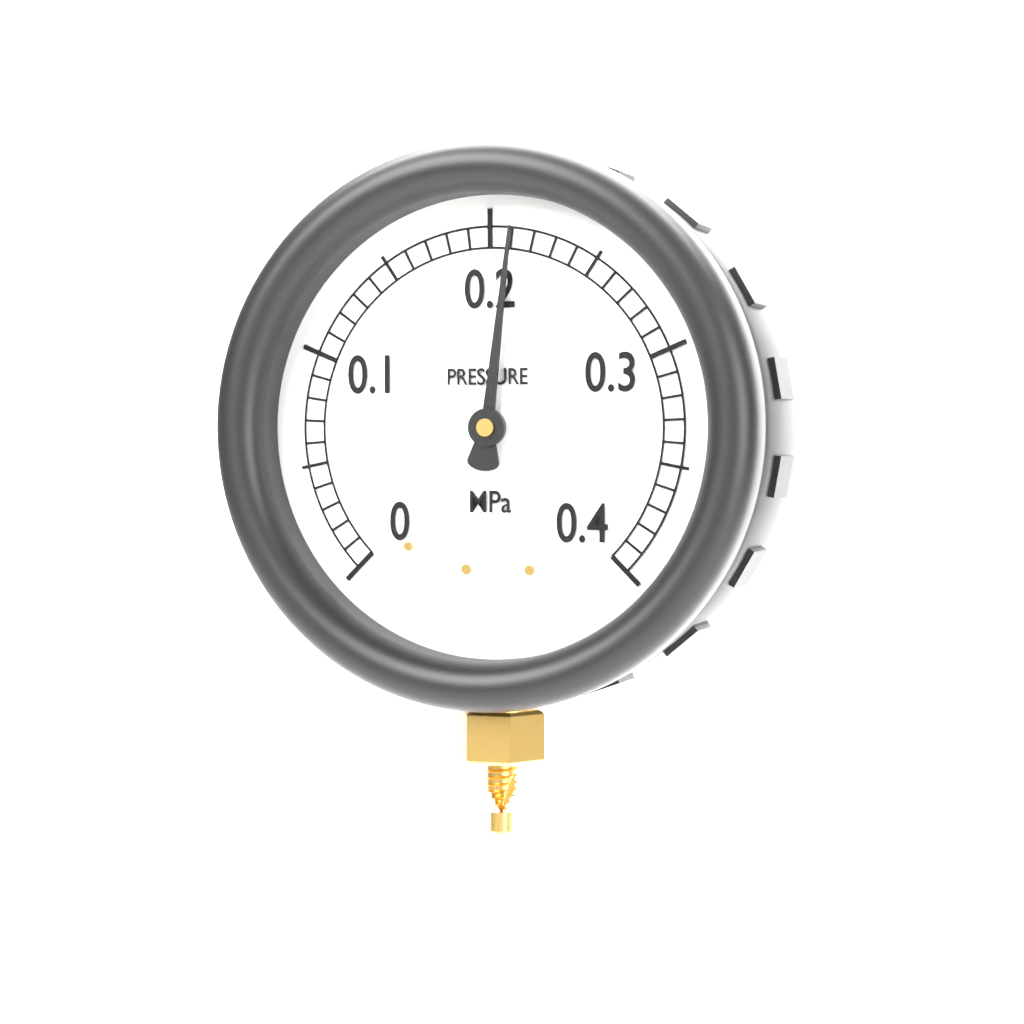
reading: 0.21 MPa
